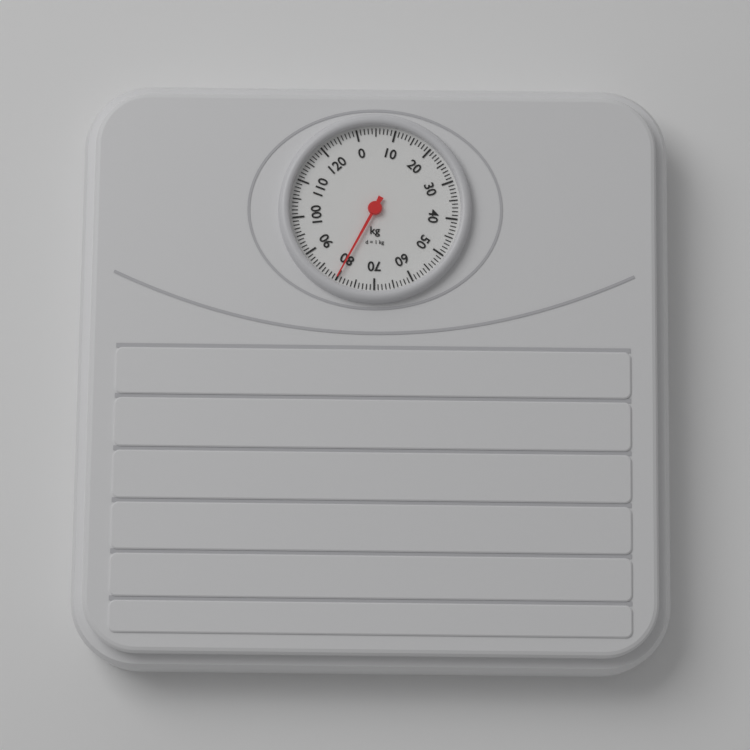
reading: 80 kg
